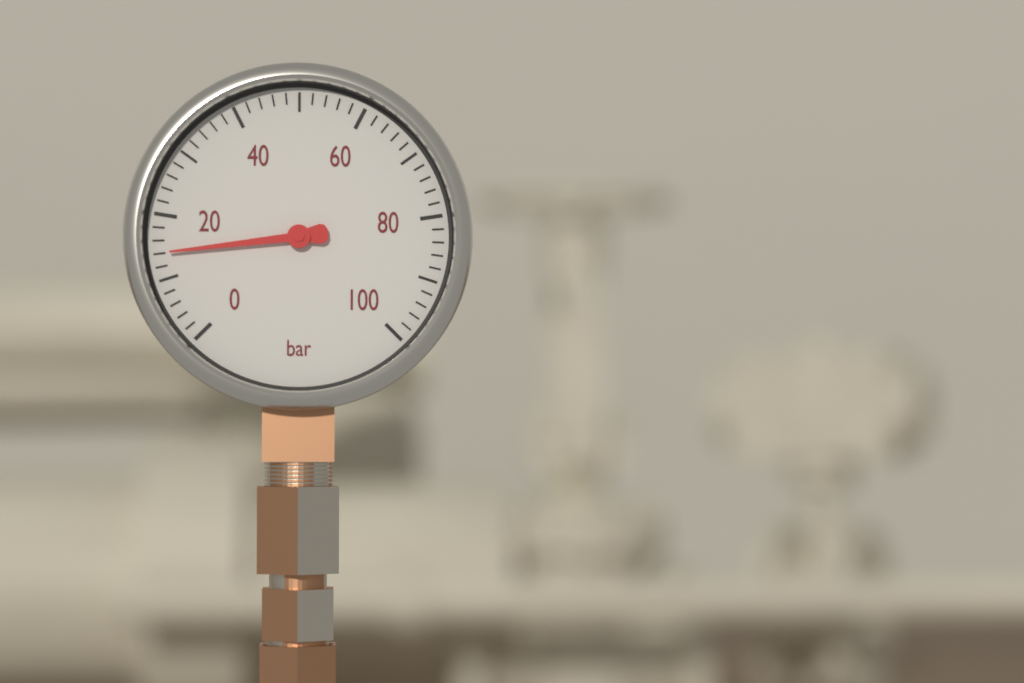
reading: 14 bar
